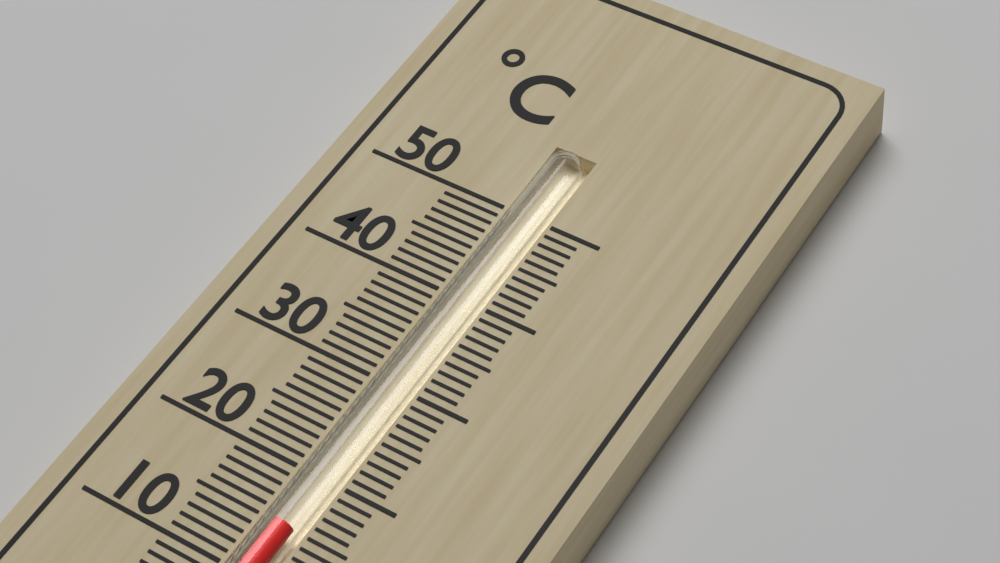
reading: 15 °C
